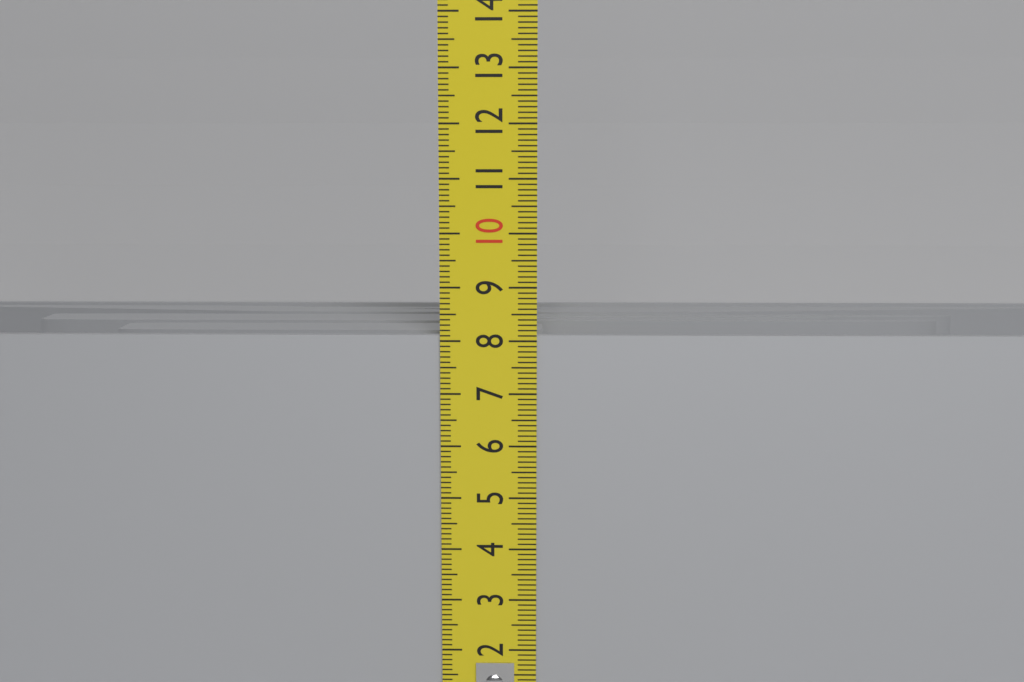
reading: 8.1 cm
